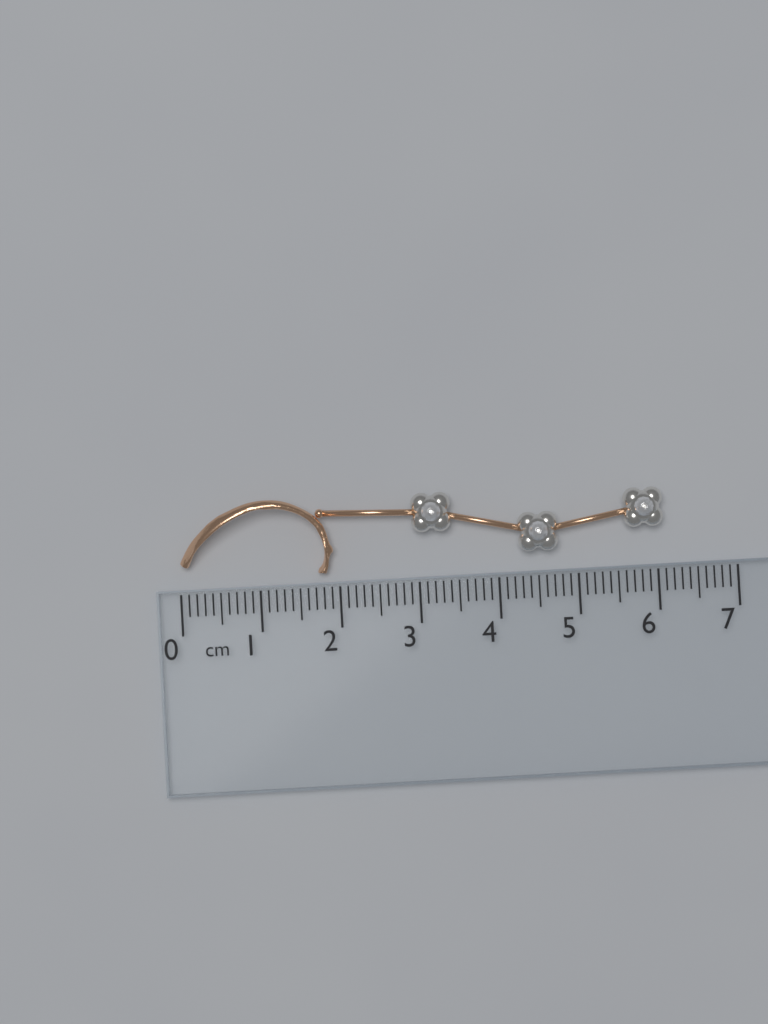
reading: 6.1 cm
